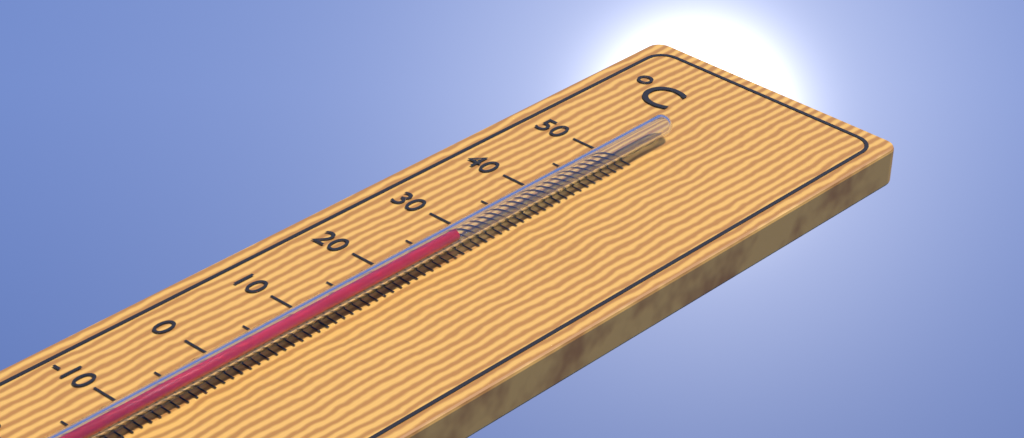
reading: 27 °C
